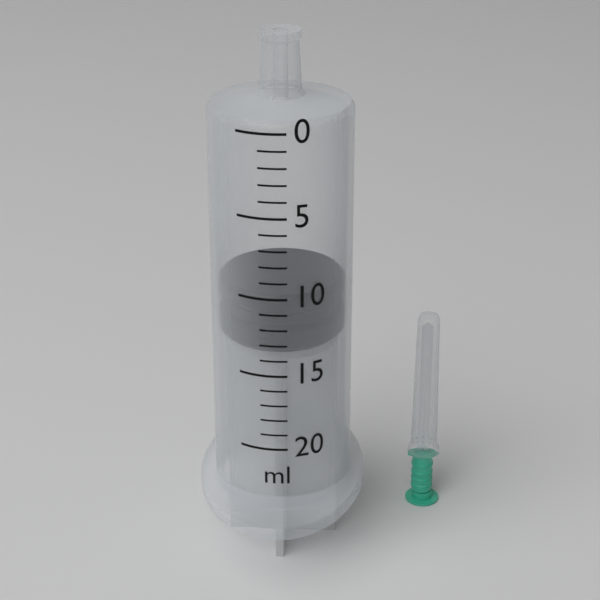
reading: 10 ml
